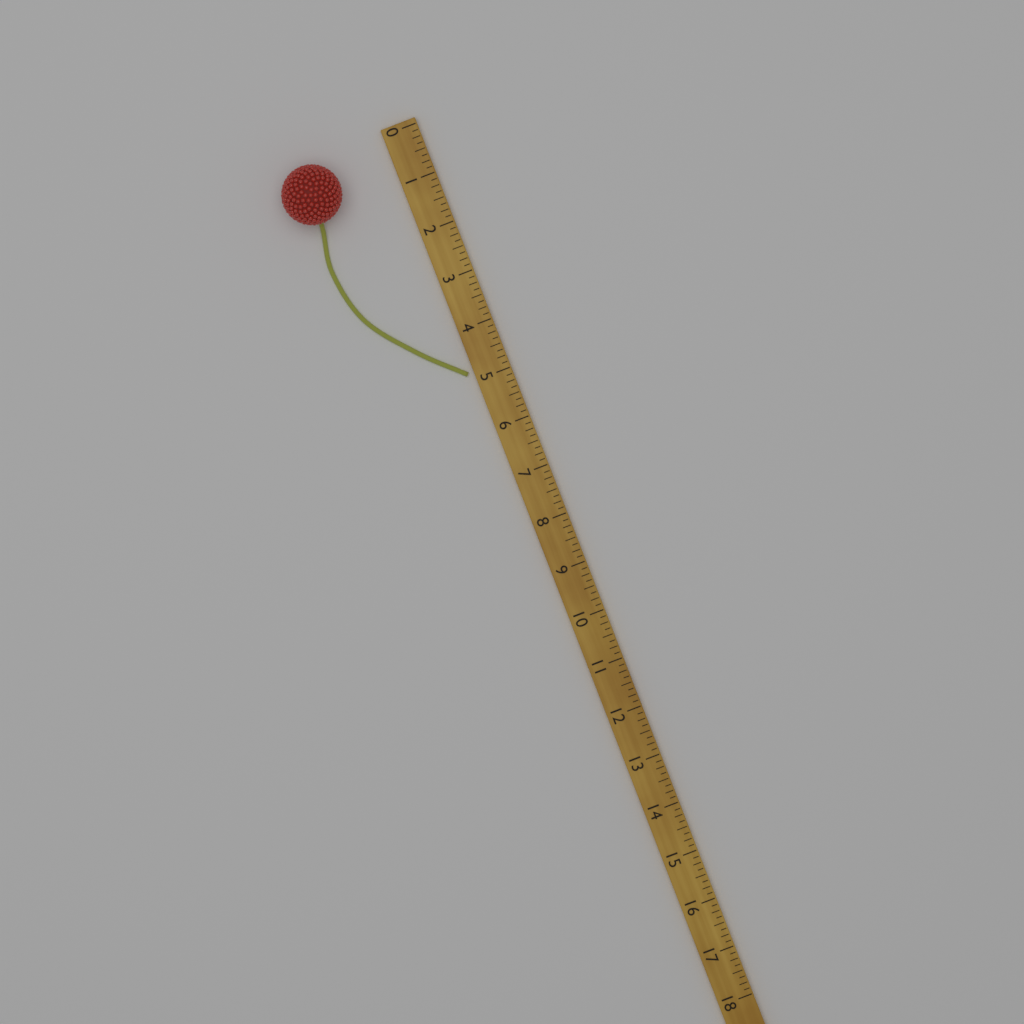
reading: 4.875 (no unit)
